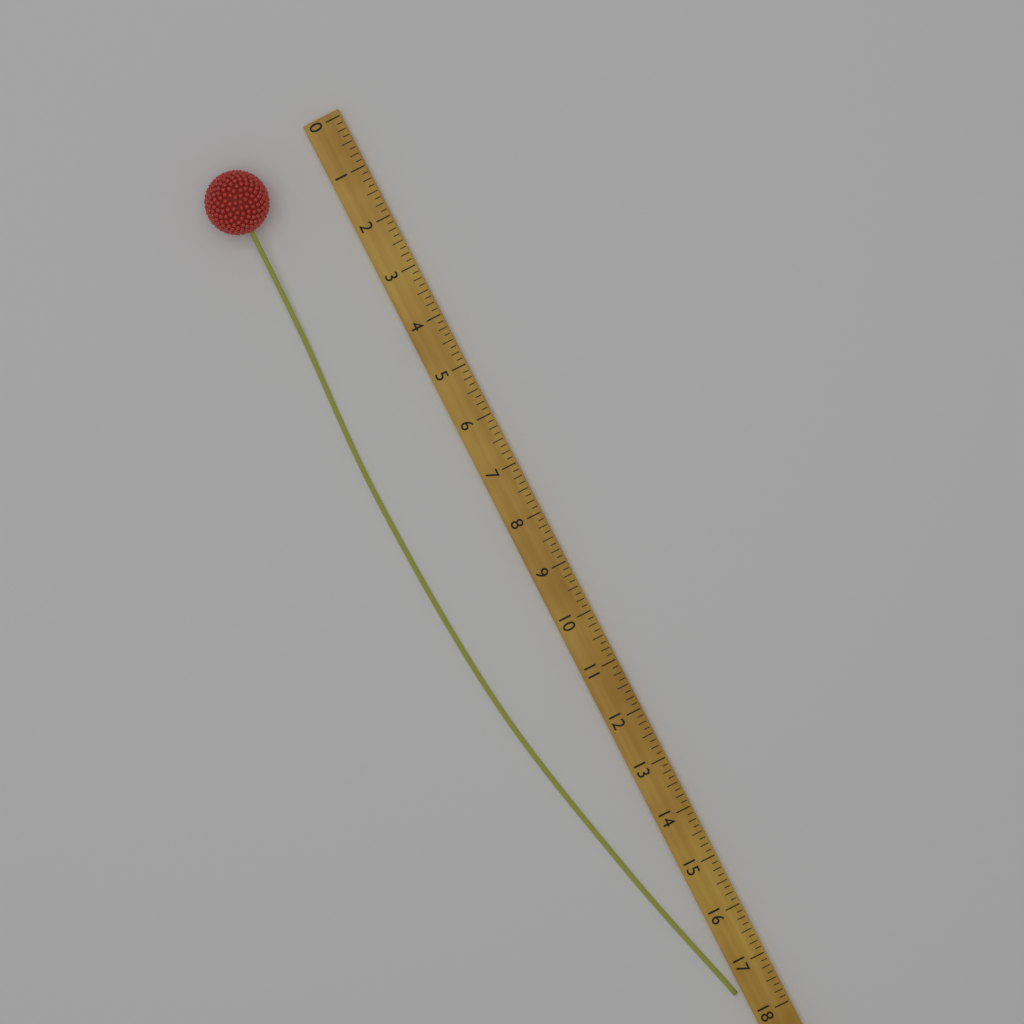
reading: 17.500 (no unit)
